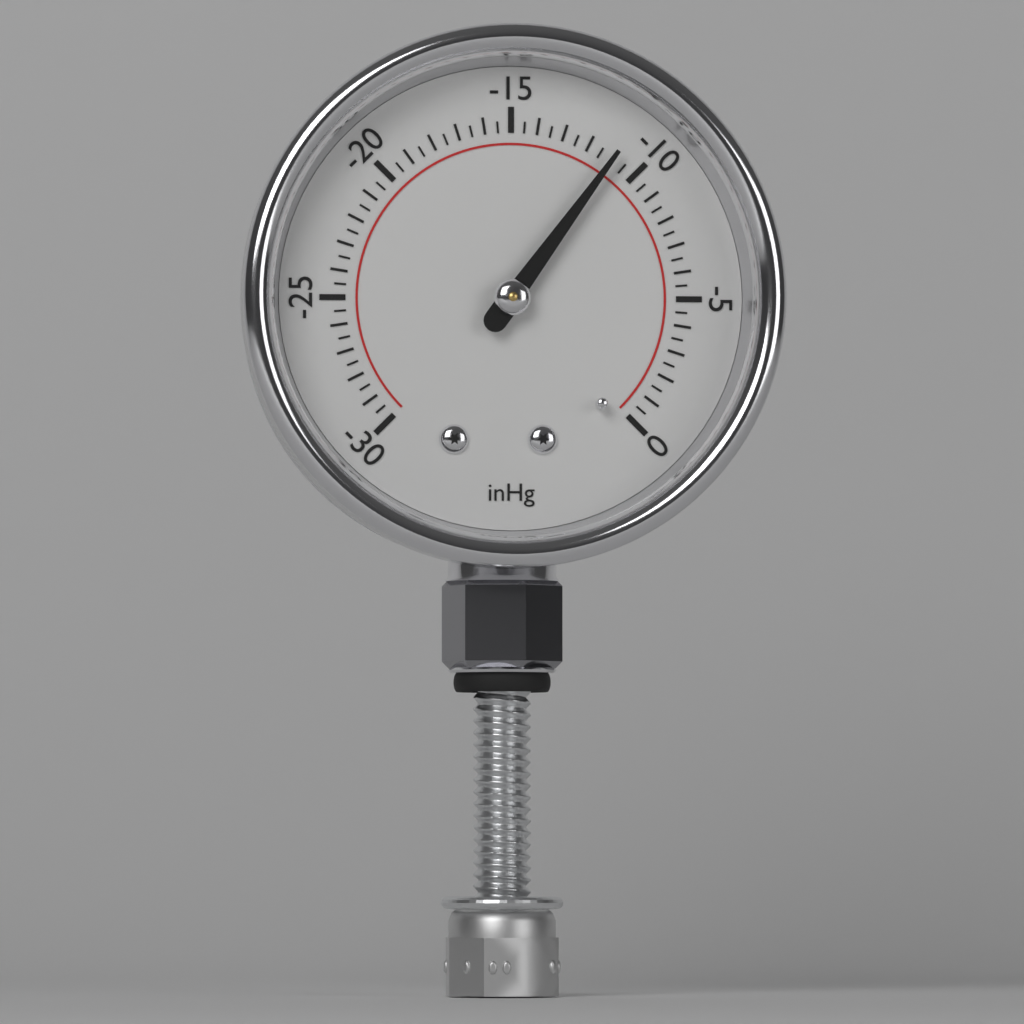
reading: -11.0 inHg
